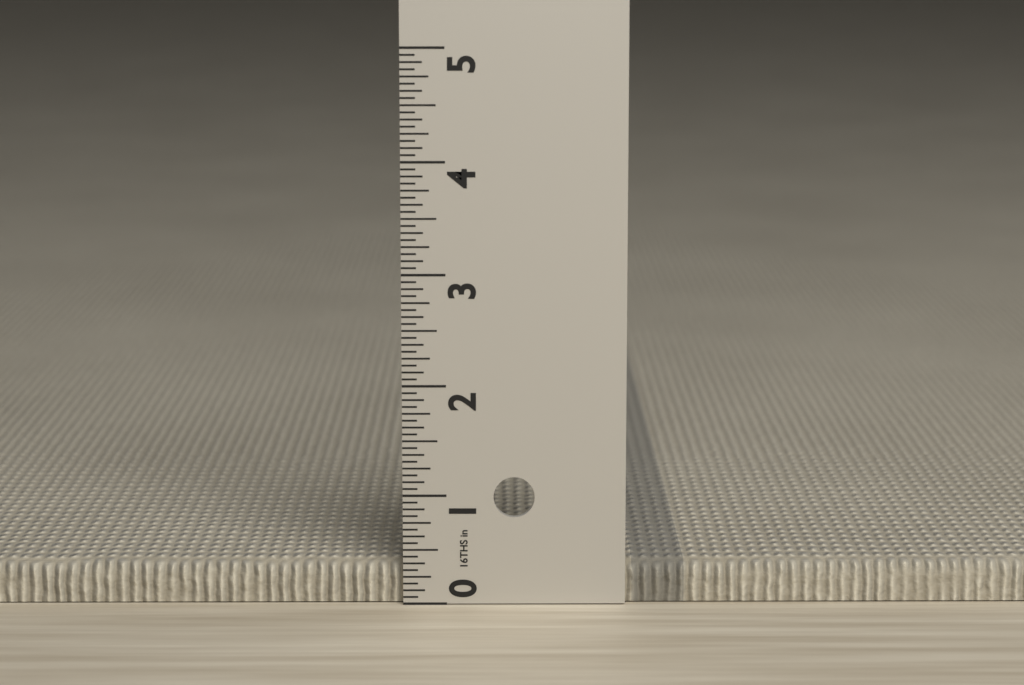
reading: 0.3750 in
